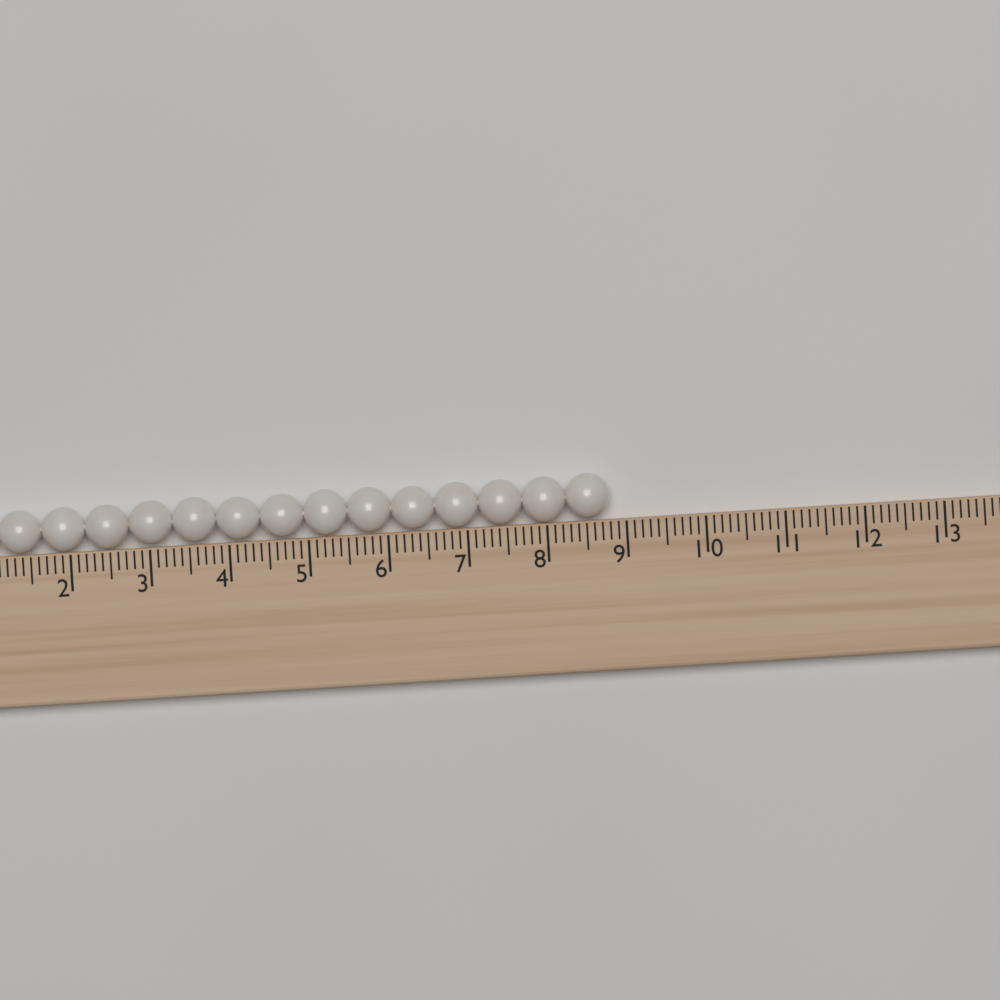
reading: 8.8 (no unit)
